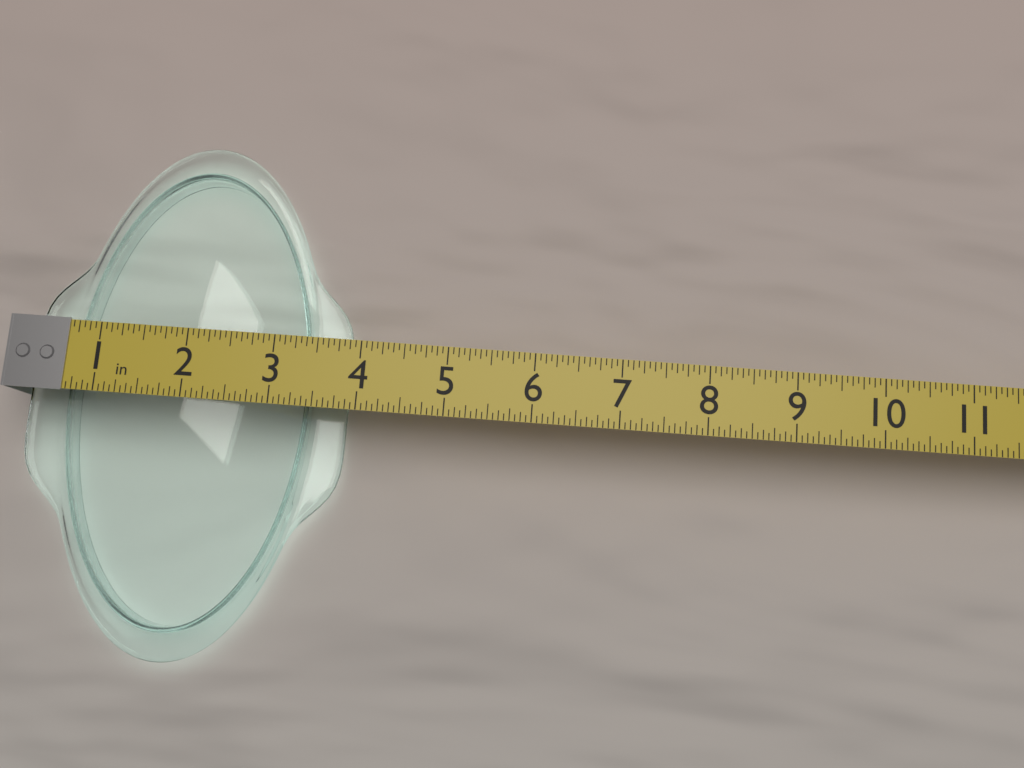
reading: 3.8125 in
